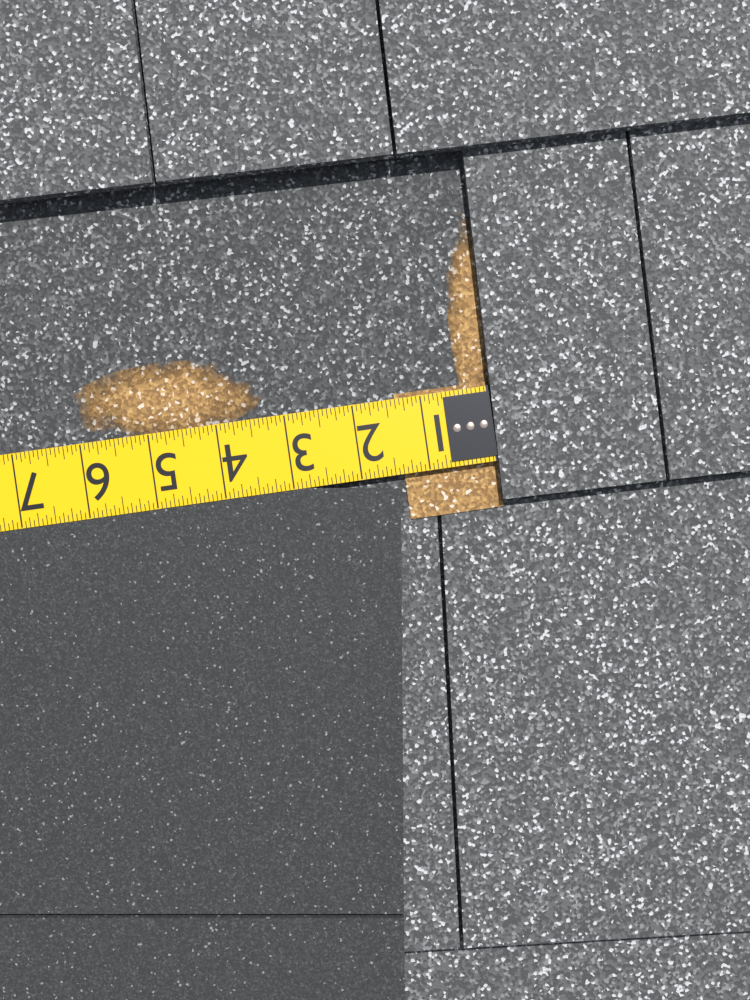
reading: 1.3750 in
